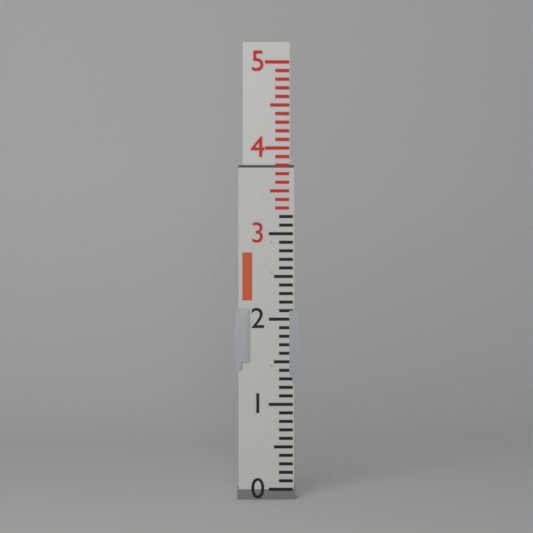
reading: 3.8 (no unit)
